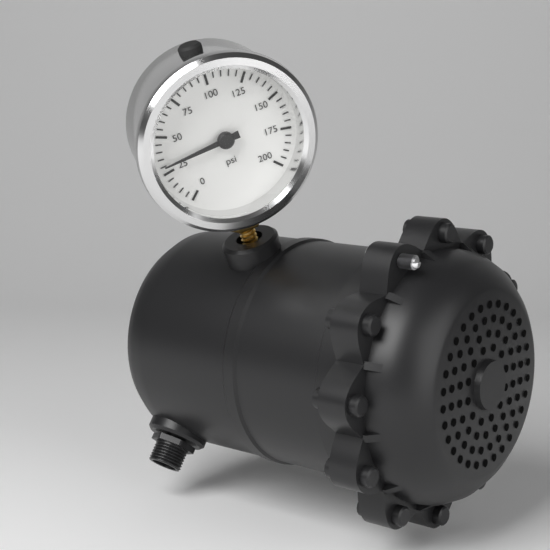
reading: 30 psi
